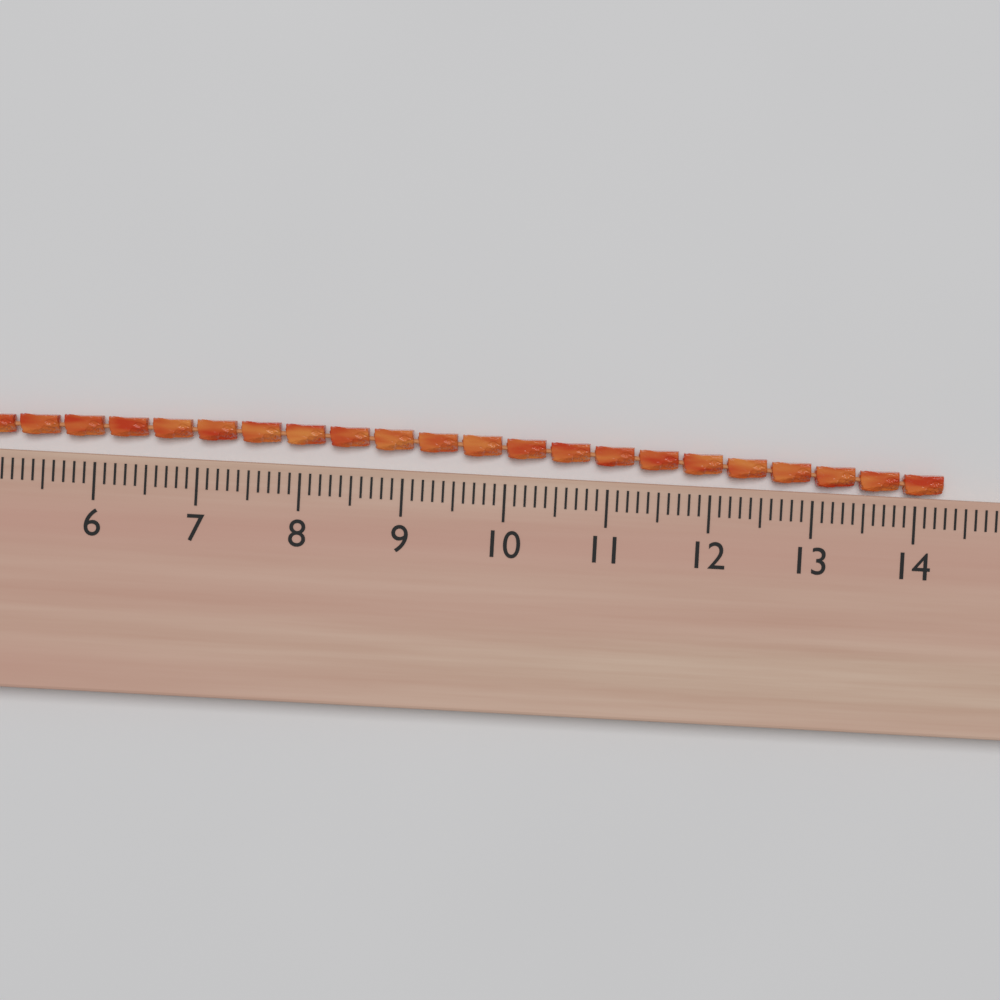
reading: 14.3 (no unit)
